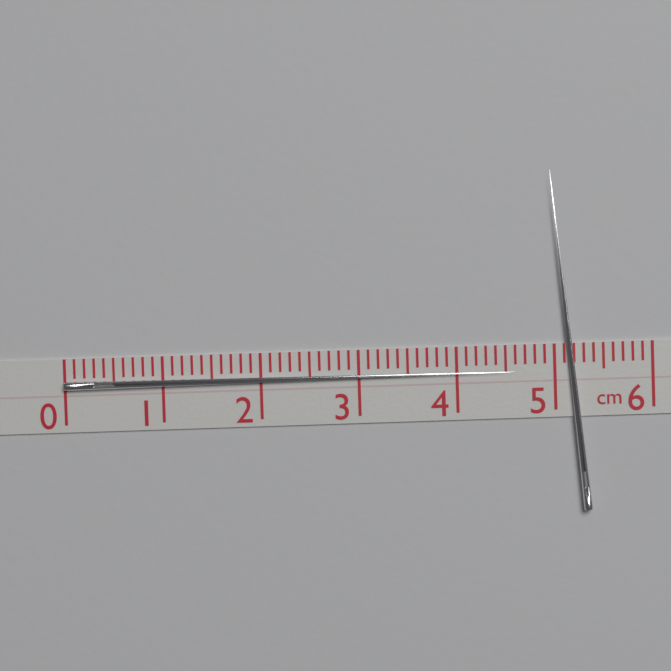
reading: 4.6 cm
